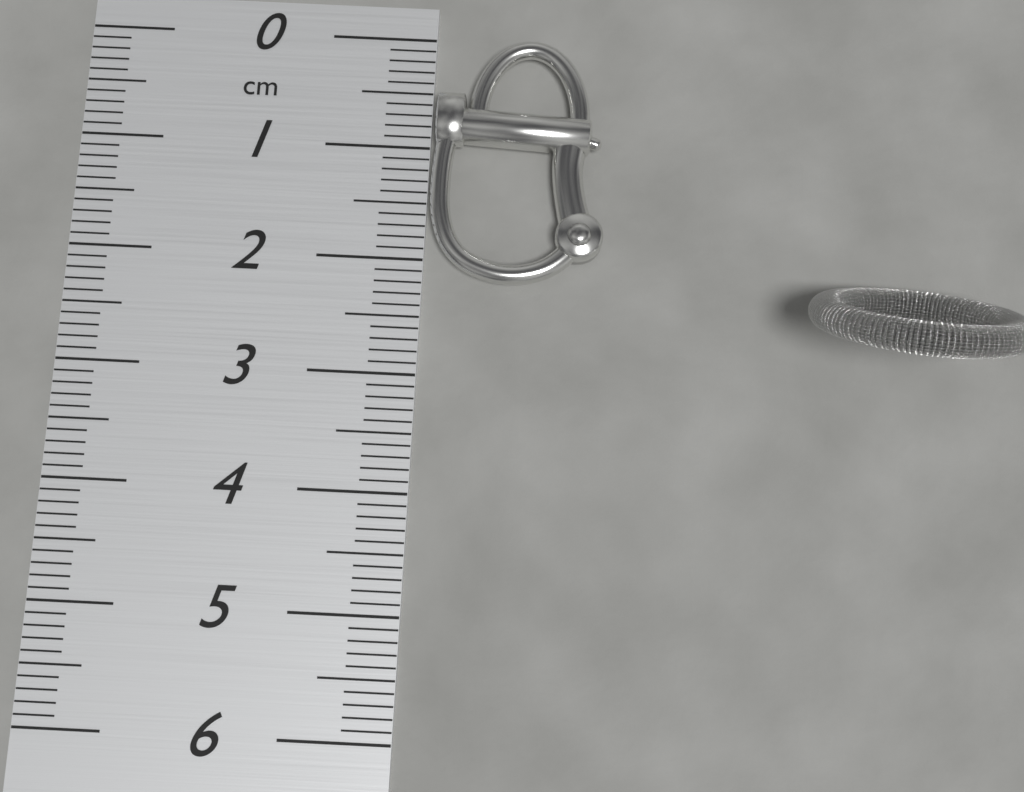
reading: 2.2 cm
